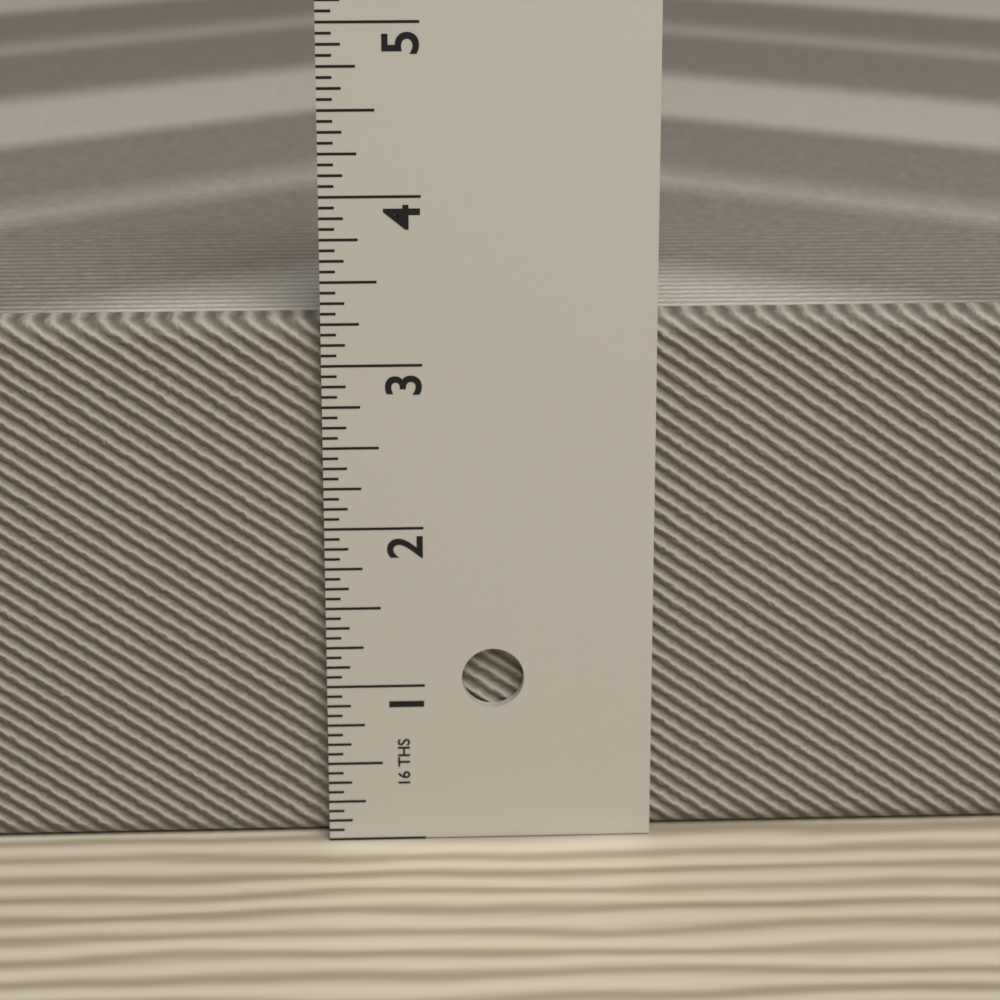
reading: 3.2500 in
